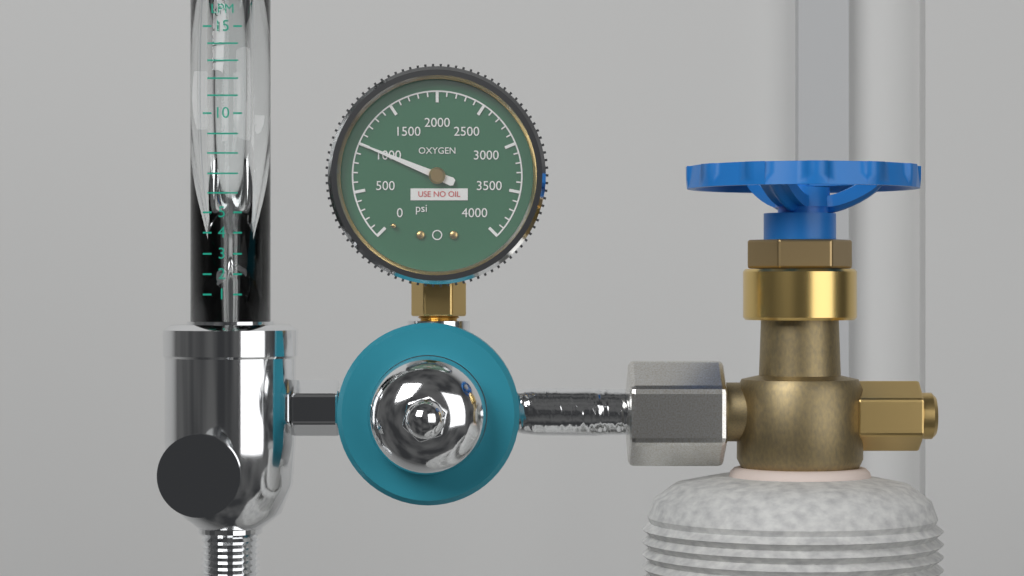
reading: 1000 psi
